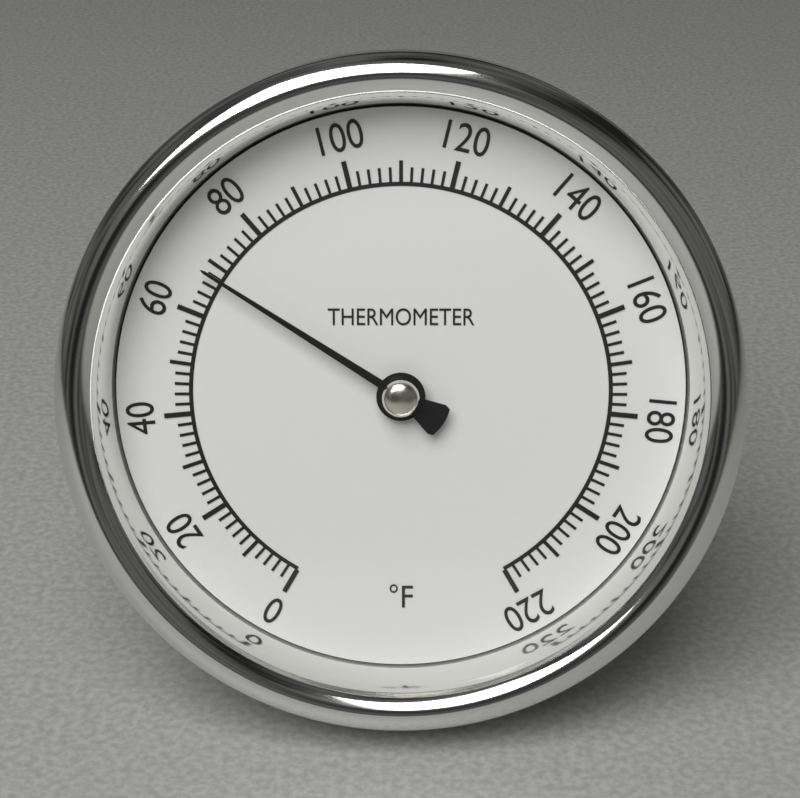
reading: 68 °F
